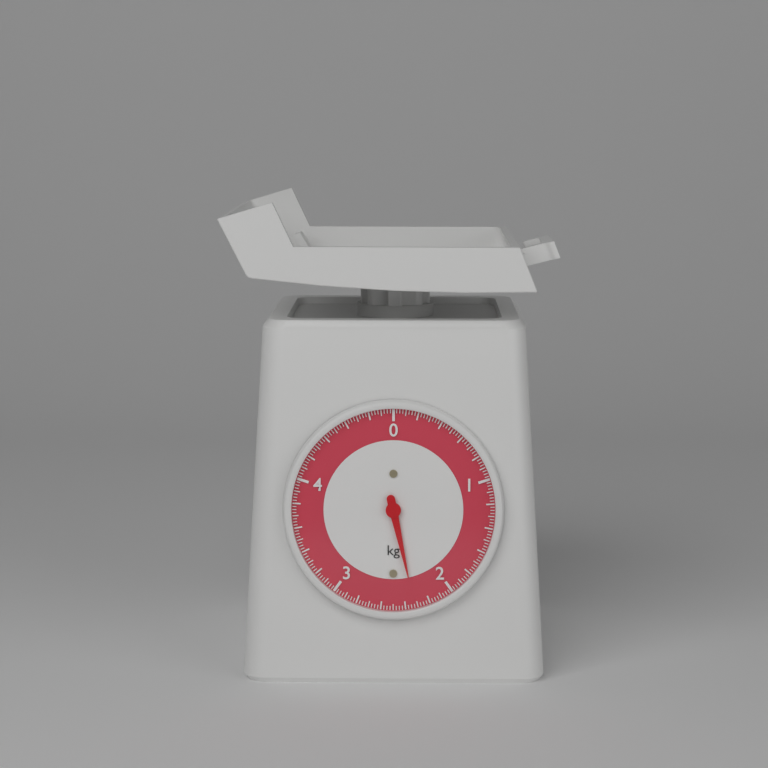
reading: 2.325 kg
